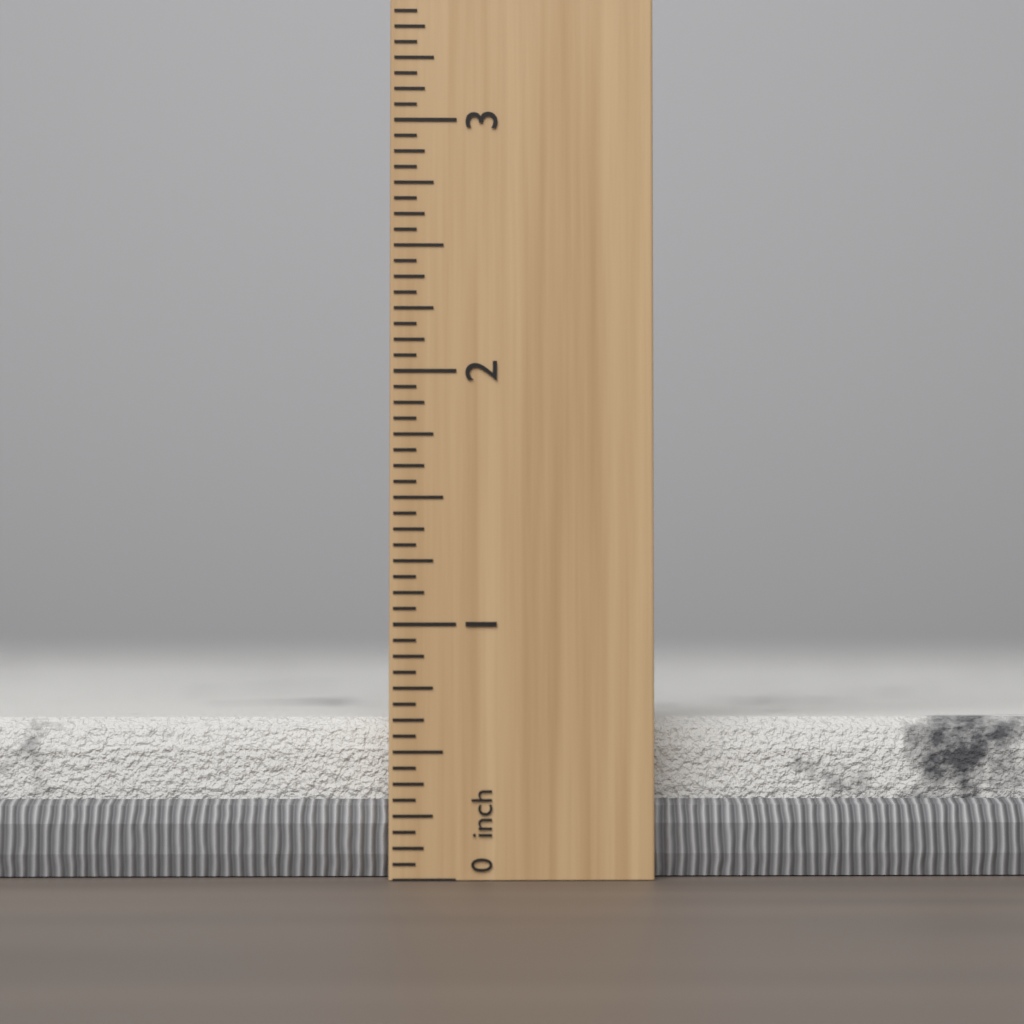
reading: 0.6250 inch
